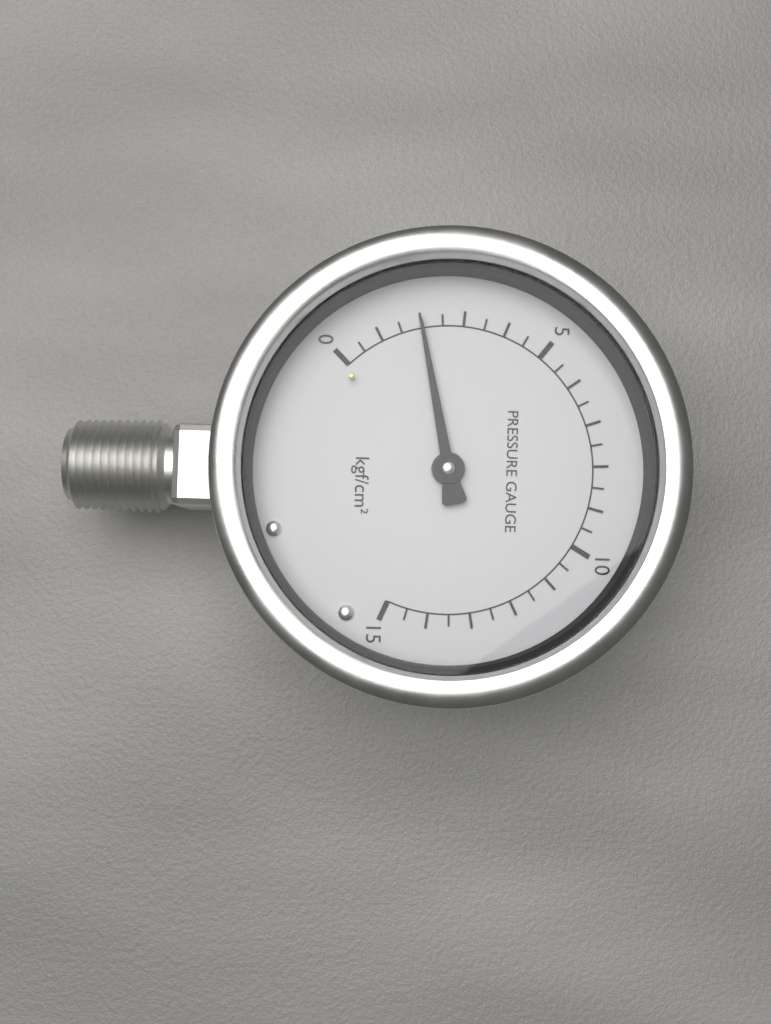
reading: 2.0 kgf/cm²
